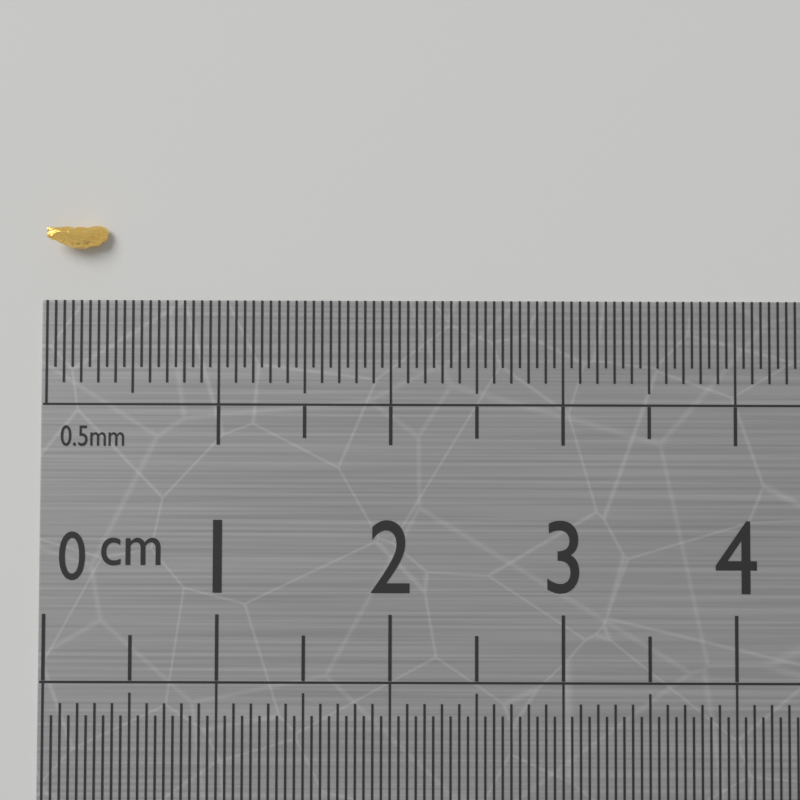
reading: 0.35 cm
